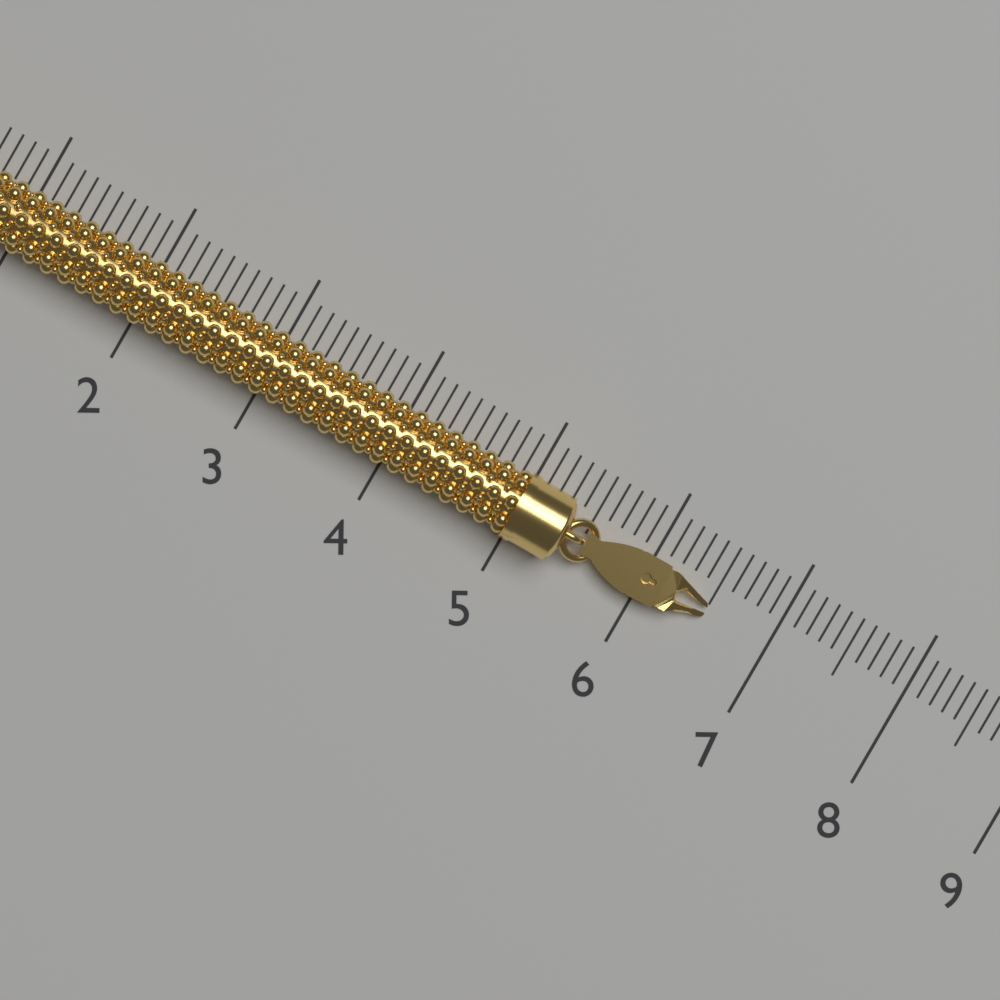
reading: 6.5 (no unit)
